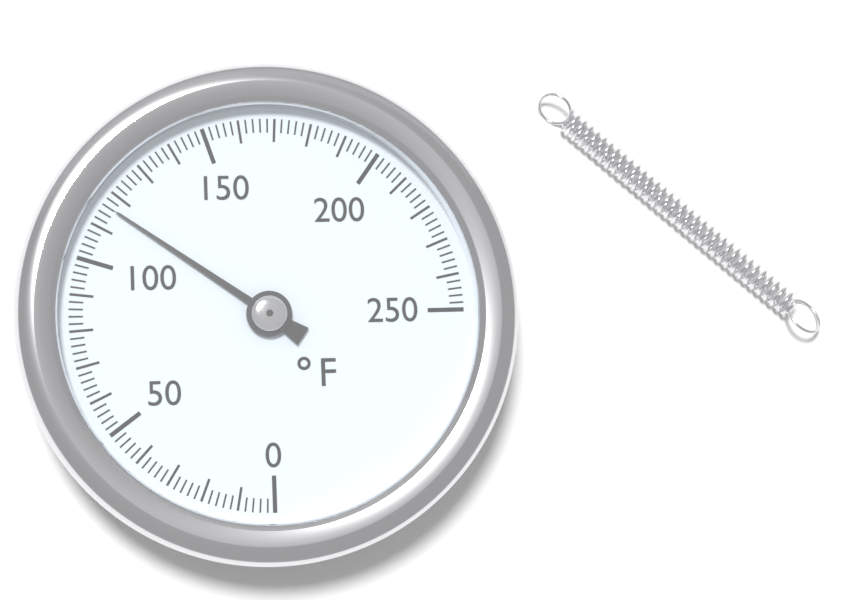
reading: 116 °F
